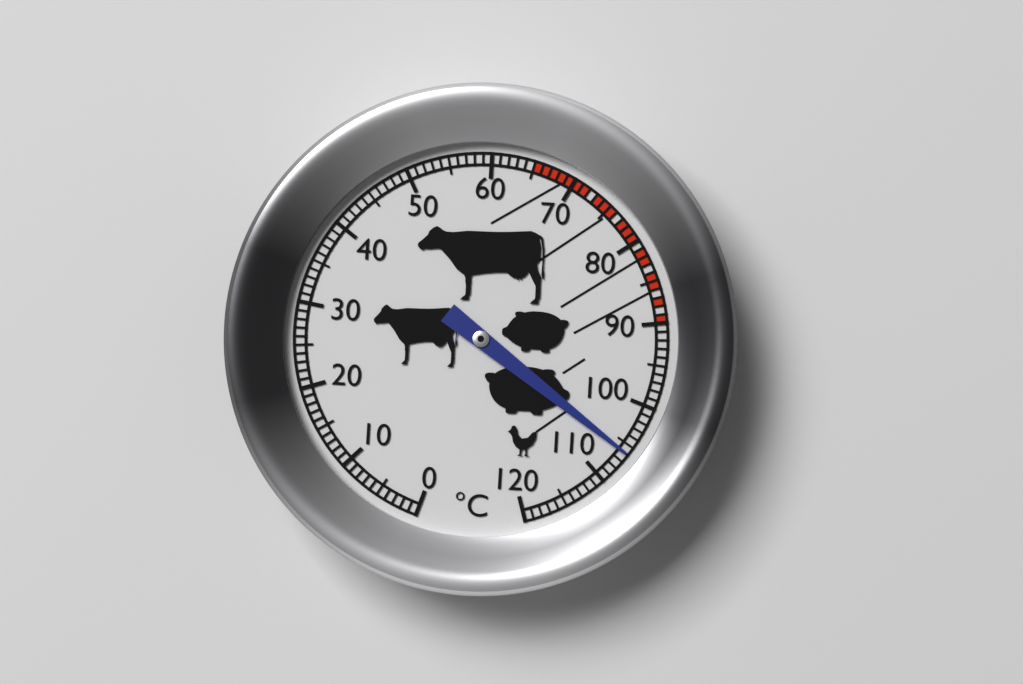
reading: 106 °C
